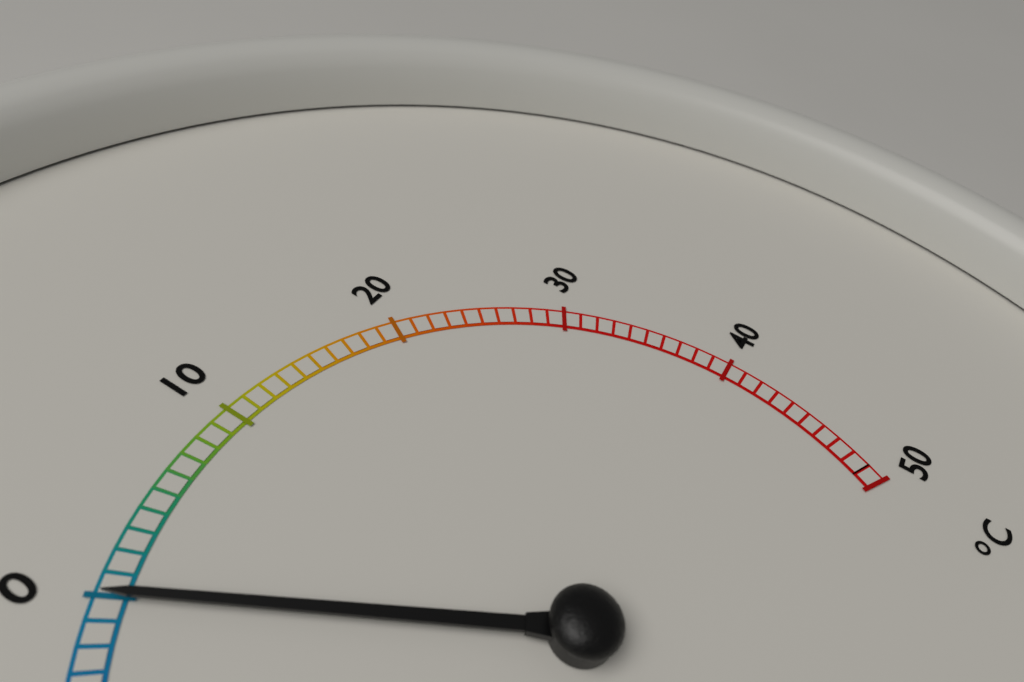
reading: 0 °C
